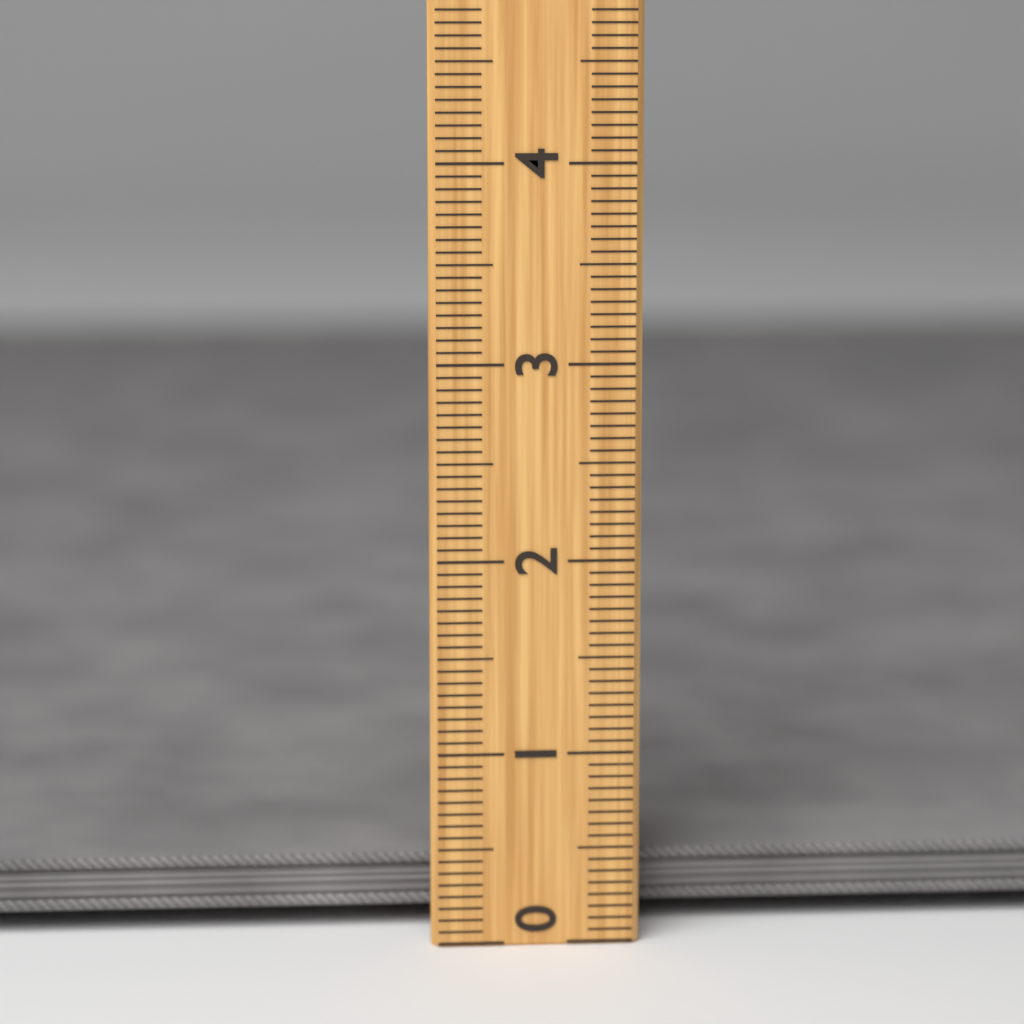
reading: 0.6250 (no unit)
